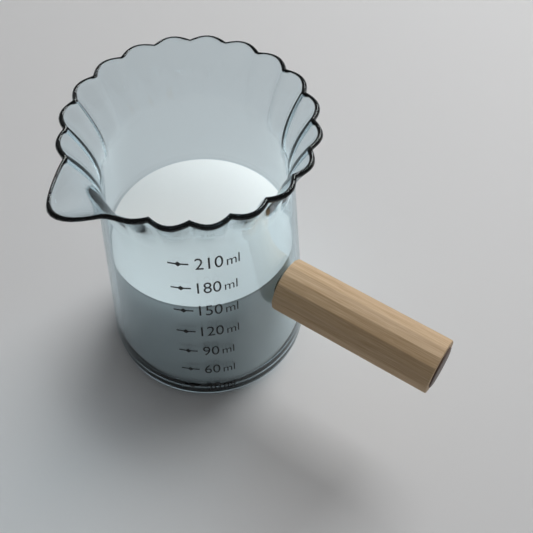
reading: 150 ml
